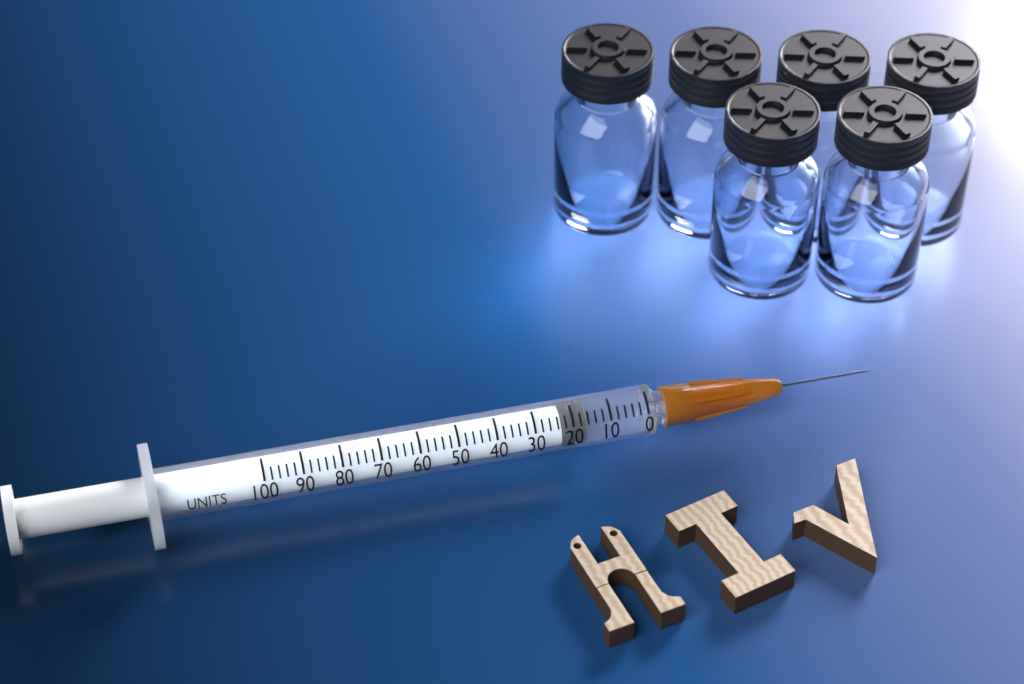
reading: 16 units
